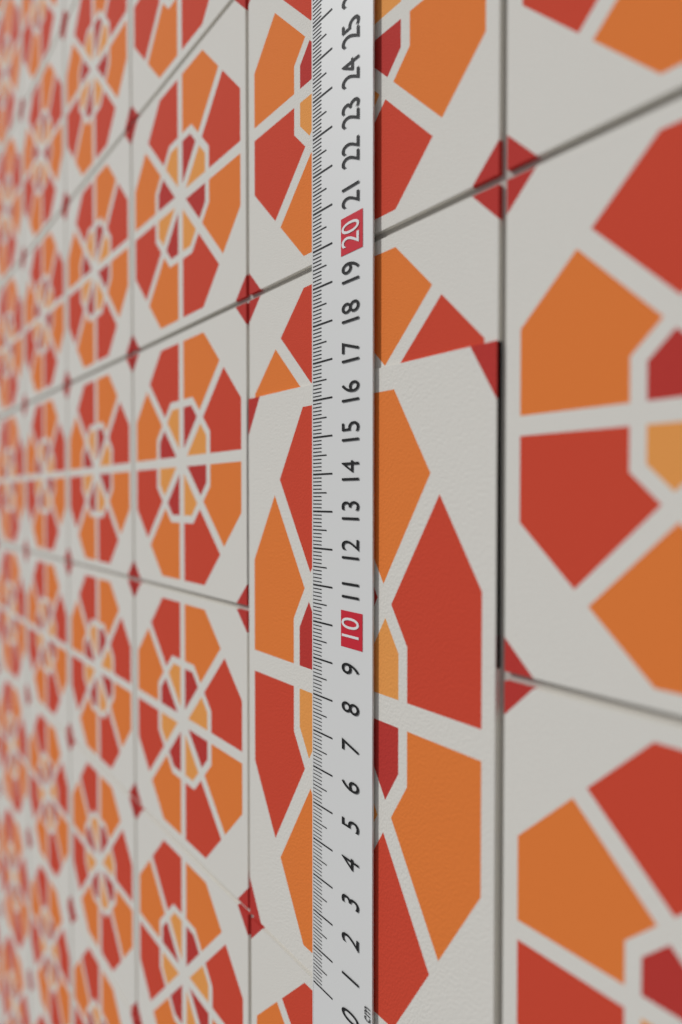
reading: 16.5 cm
